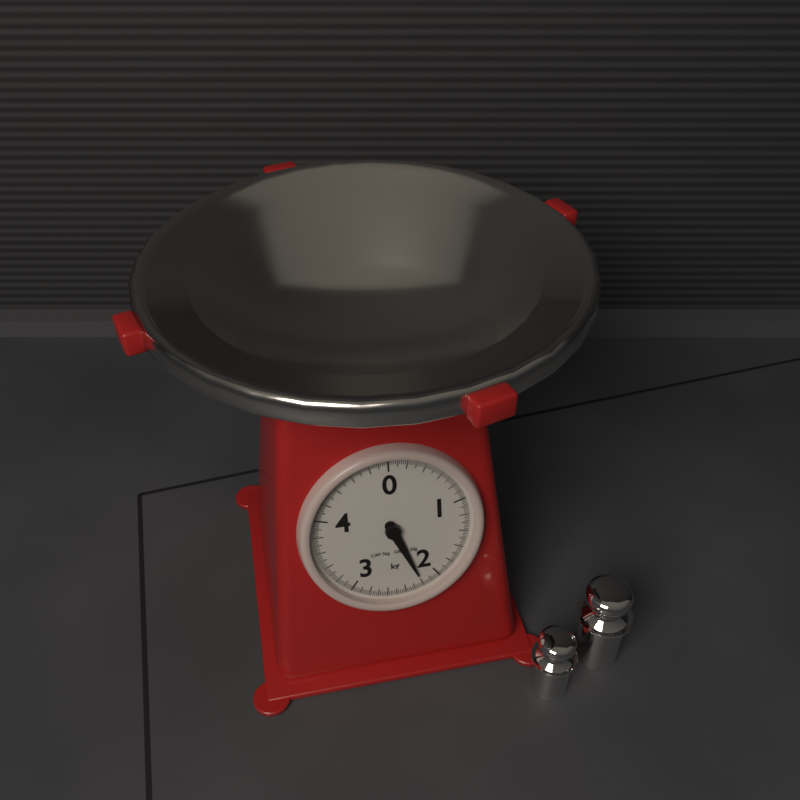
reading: 2.20 kg
